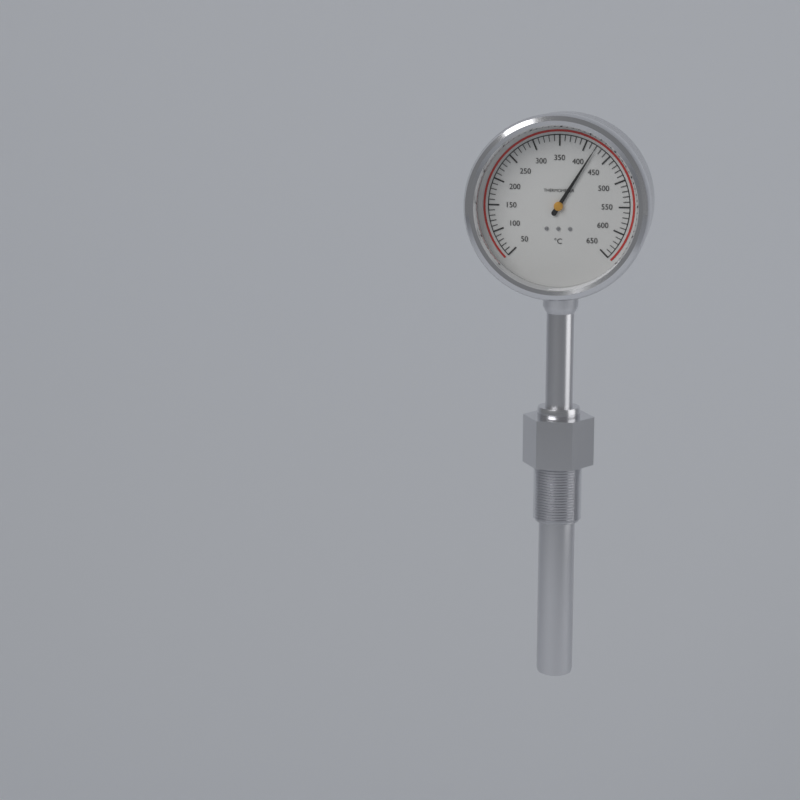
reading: 420 °C
